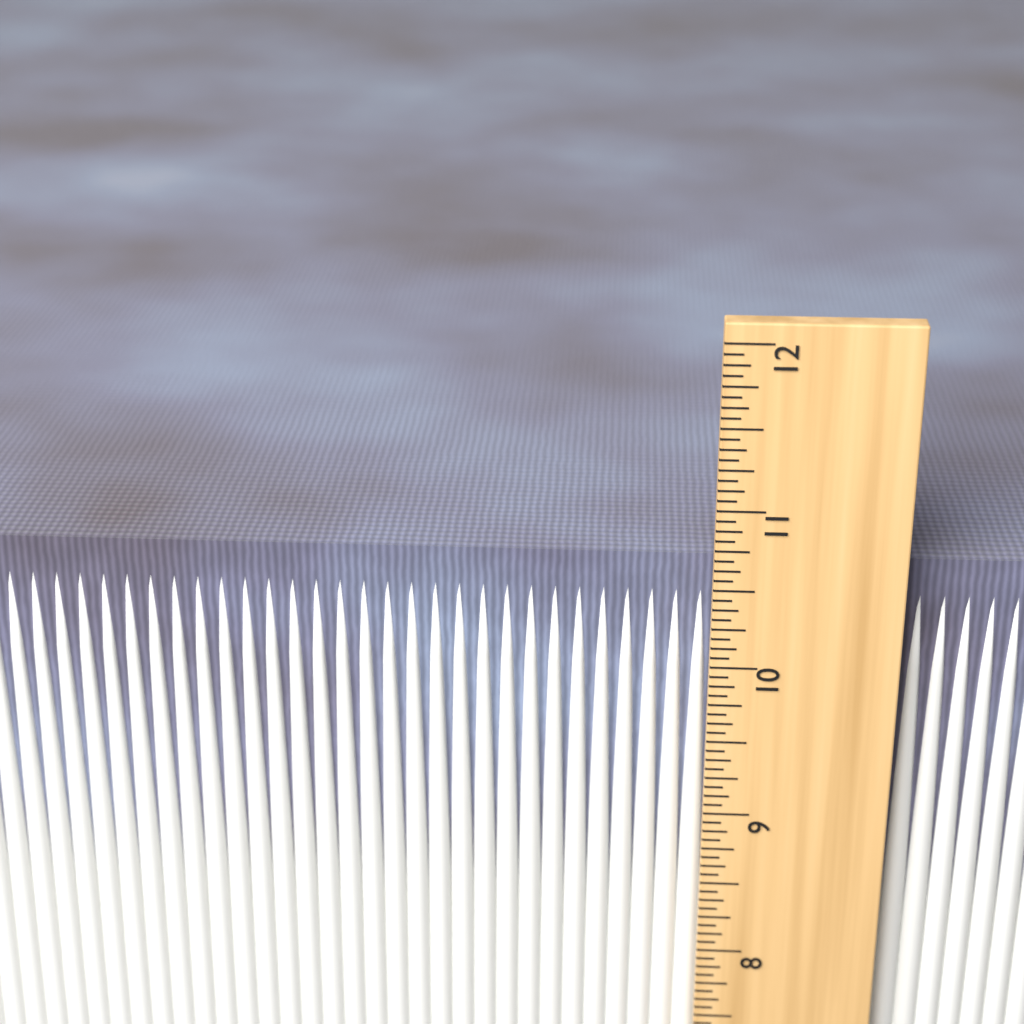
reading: 10.6250 in
